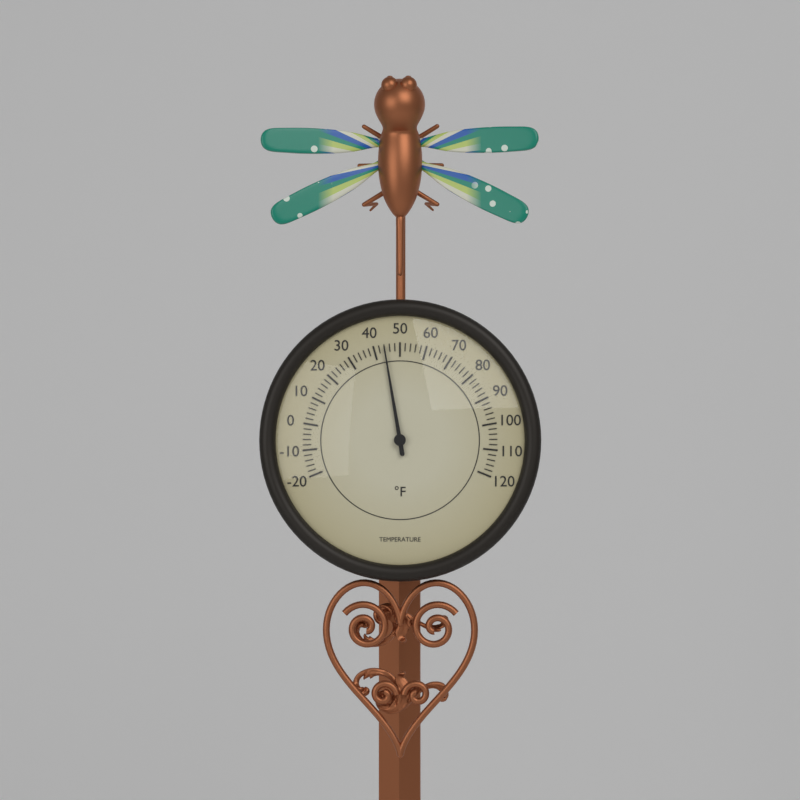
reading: 44 °F
